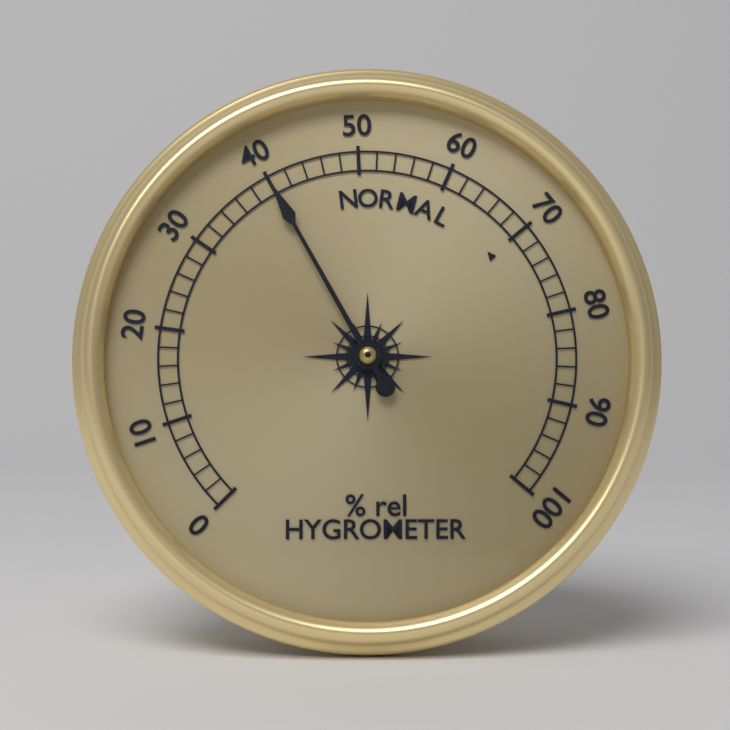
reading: 40 % rel
